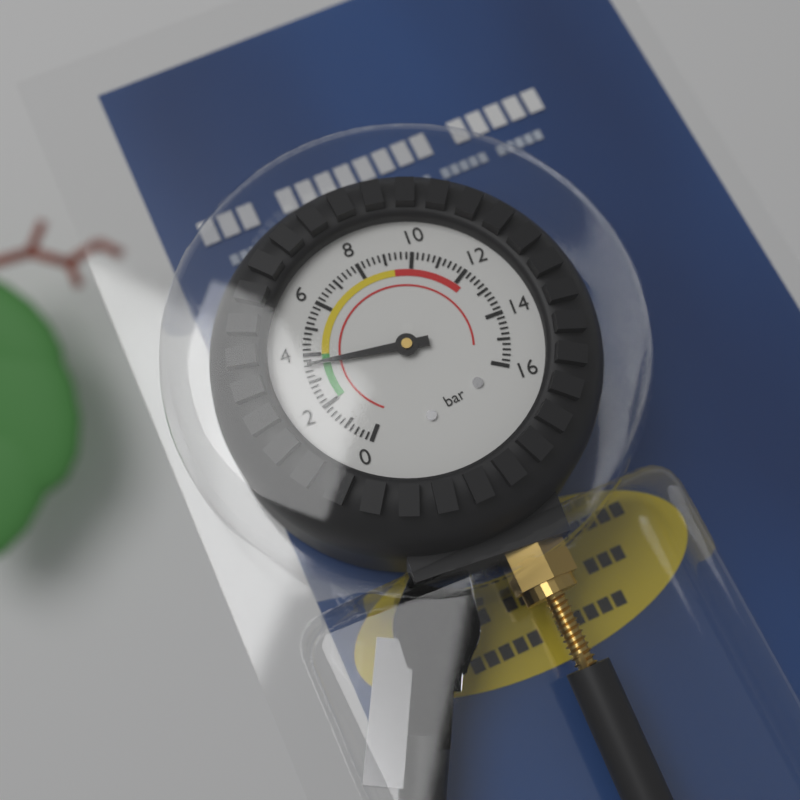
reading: 3.6 bar
